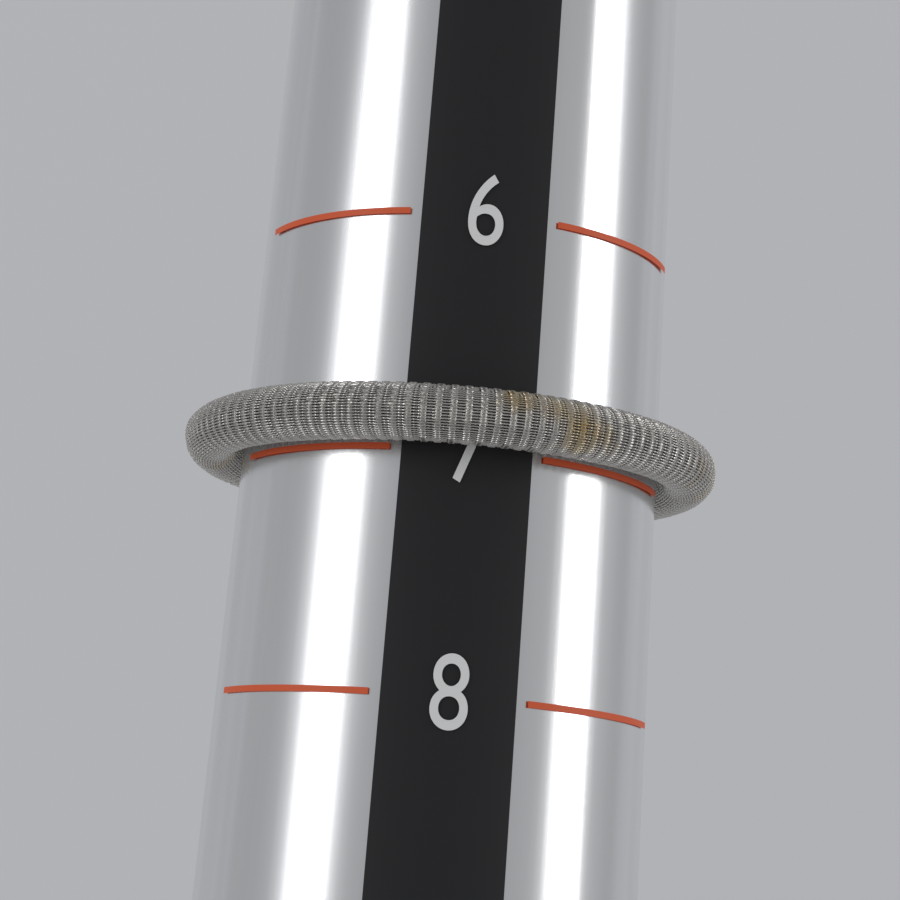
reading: 7 (no unit)
